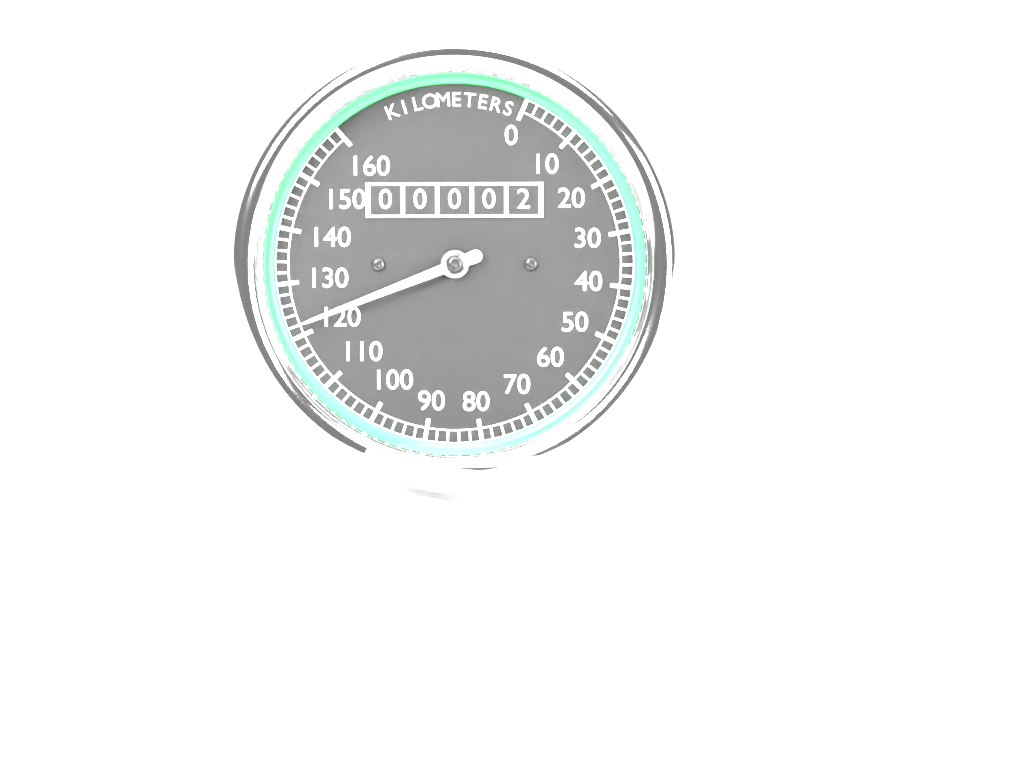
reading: 122 km/h
